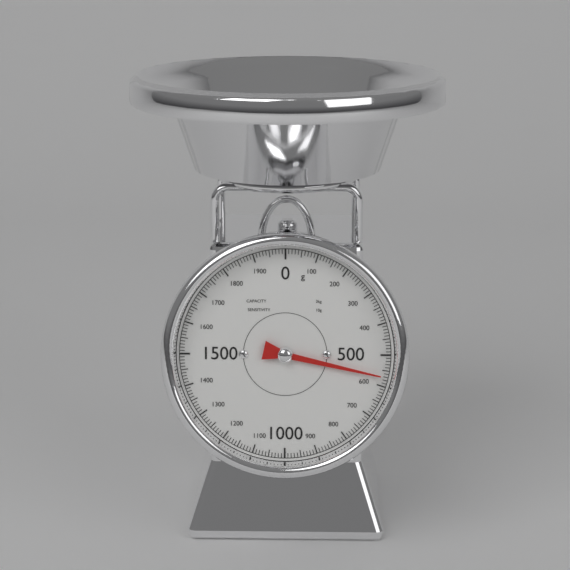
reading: 570 g
